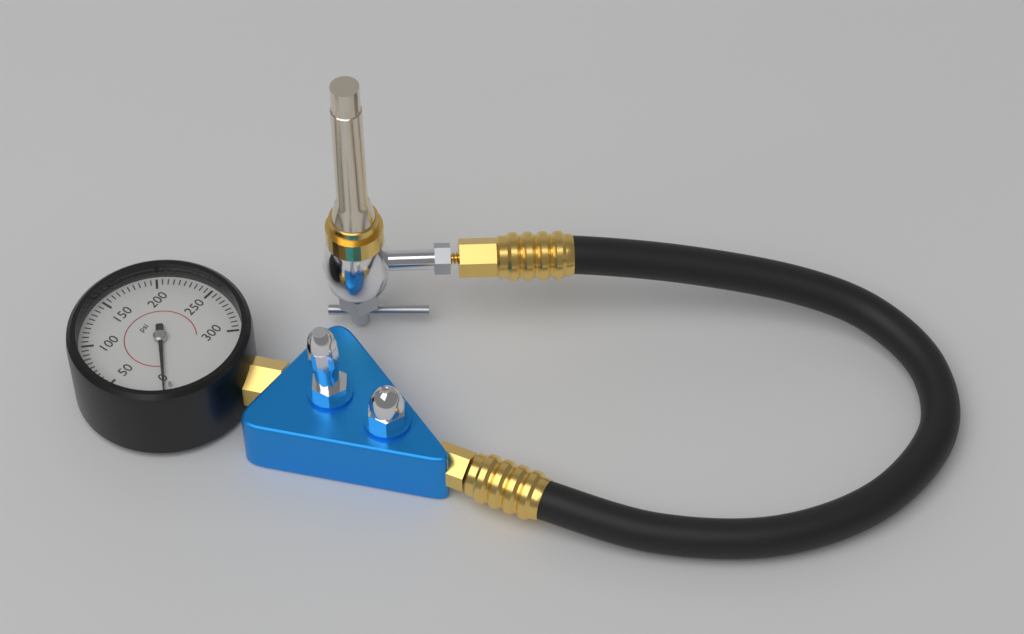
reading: 0 psi
